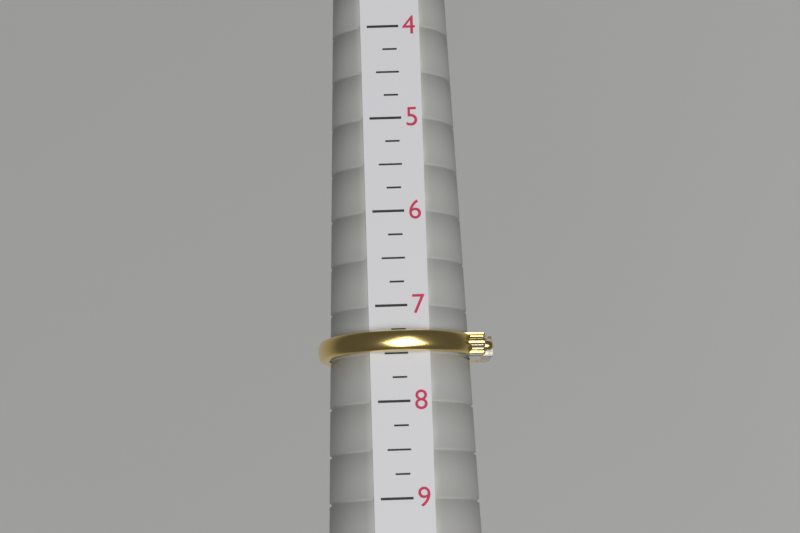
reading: 7.50 (no unit)
